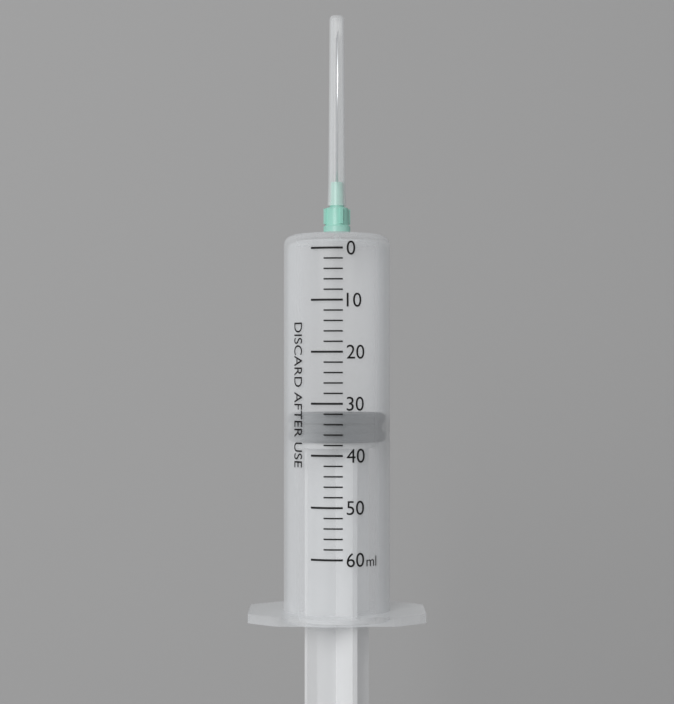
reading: 32 ml
